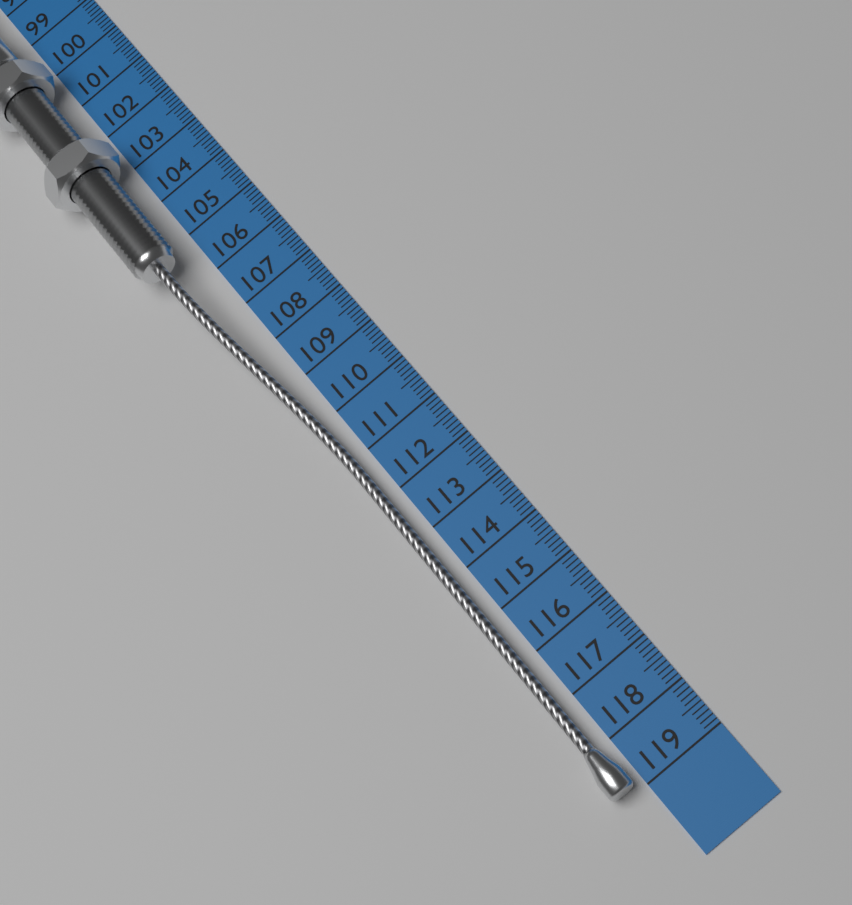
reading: 118.9 cm
